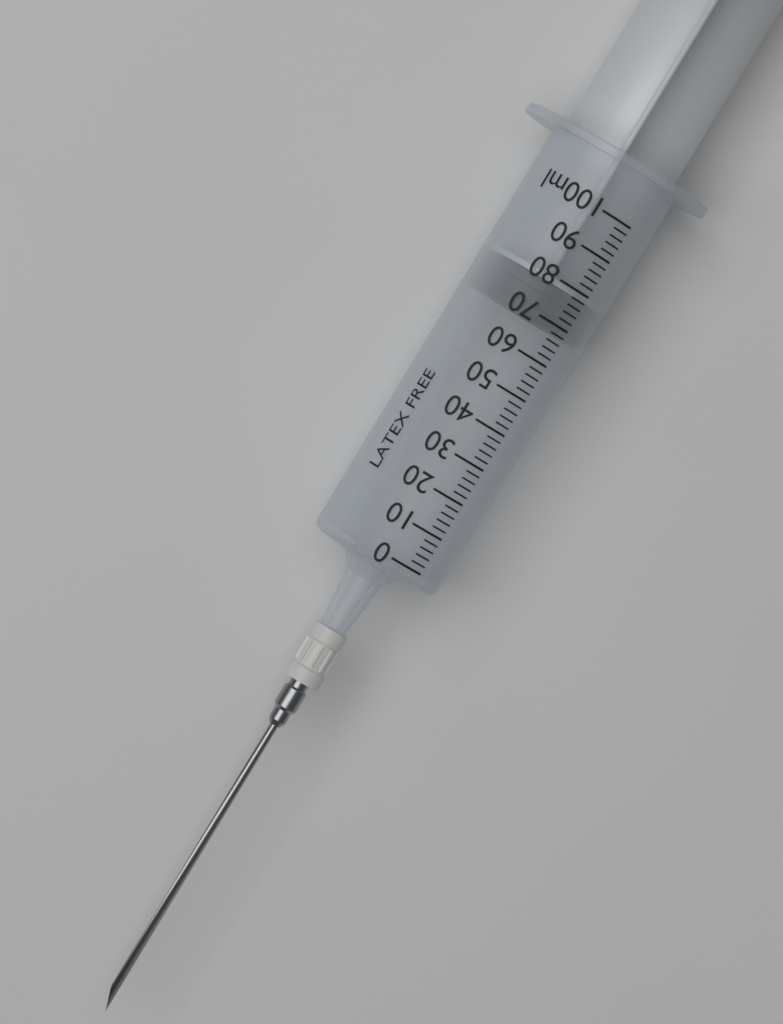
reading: 68 ml
